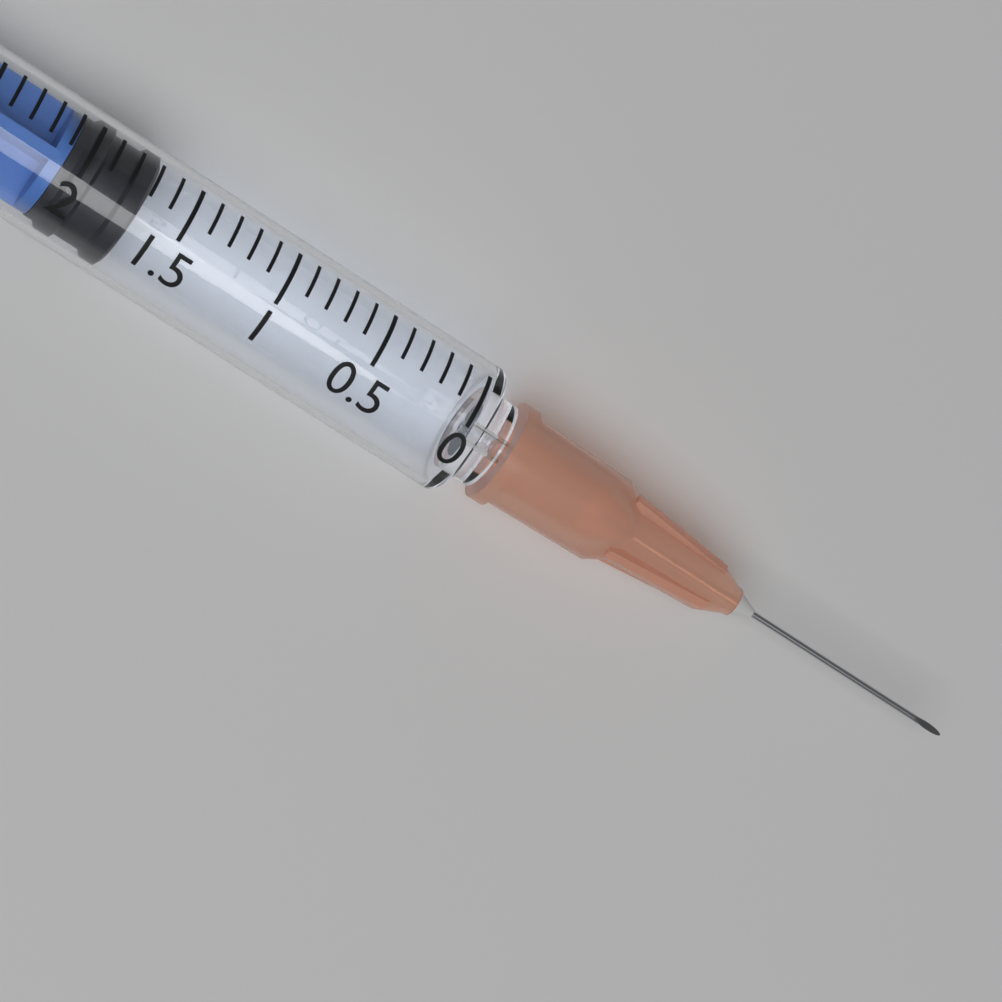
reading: 1.7 ml
